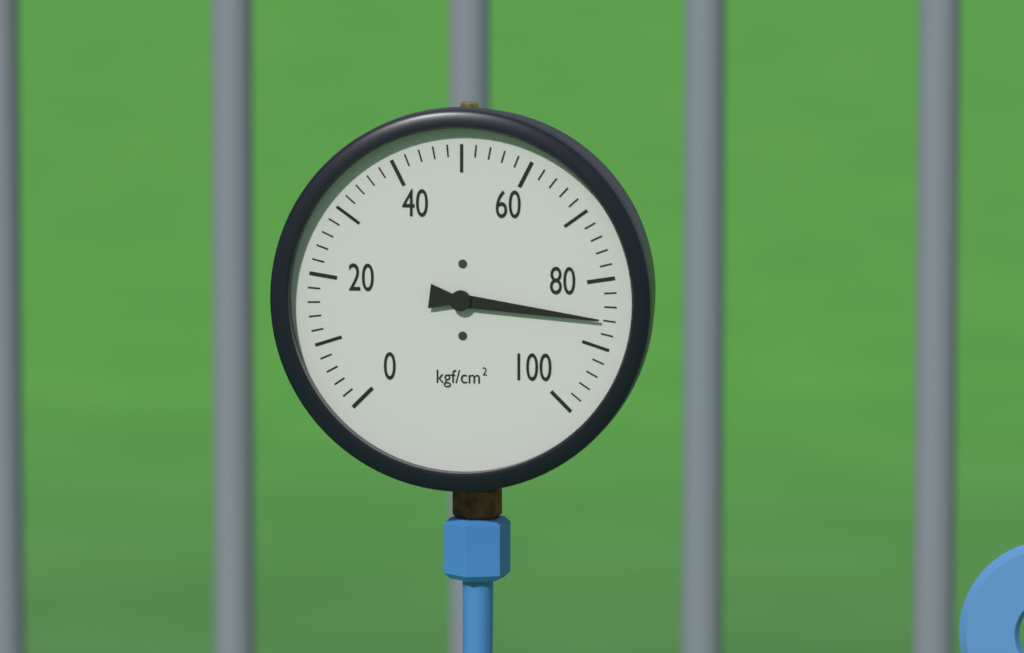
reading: 86 kgf/cm²
